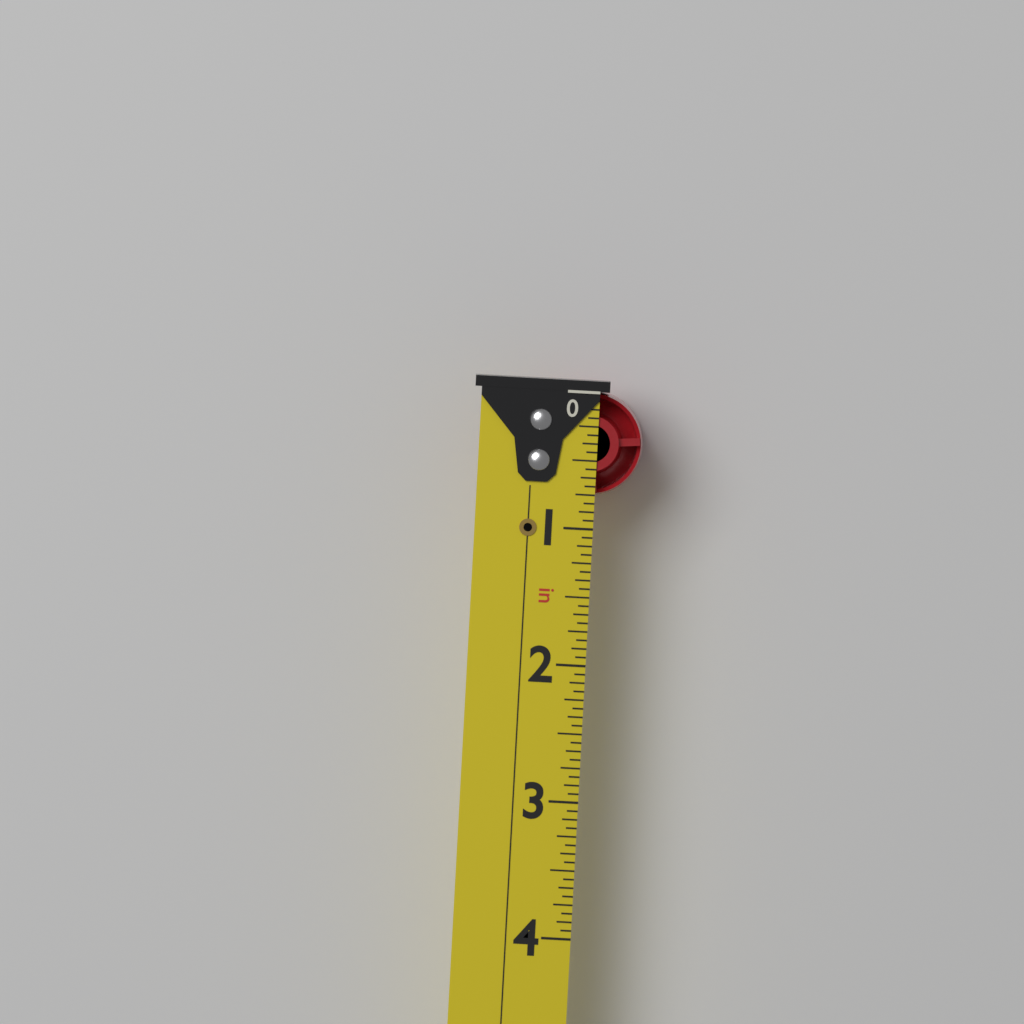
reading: 0.7500 in
